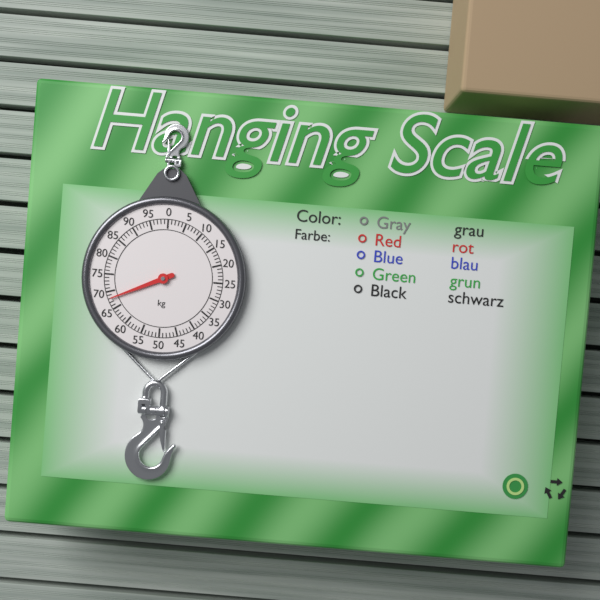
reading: 68 kg
